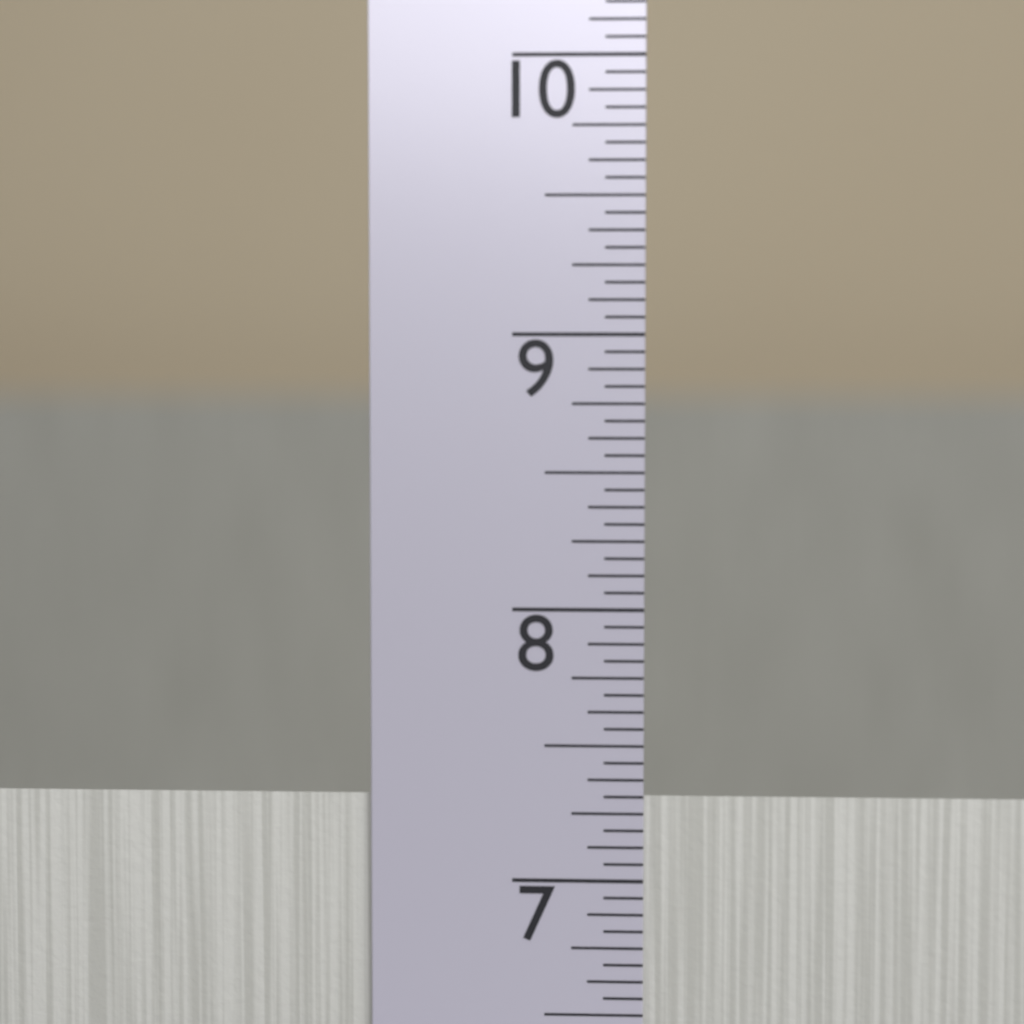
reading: 7.3125 in
